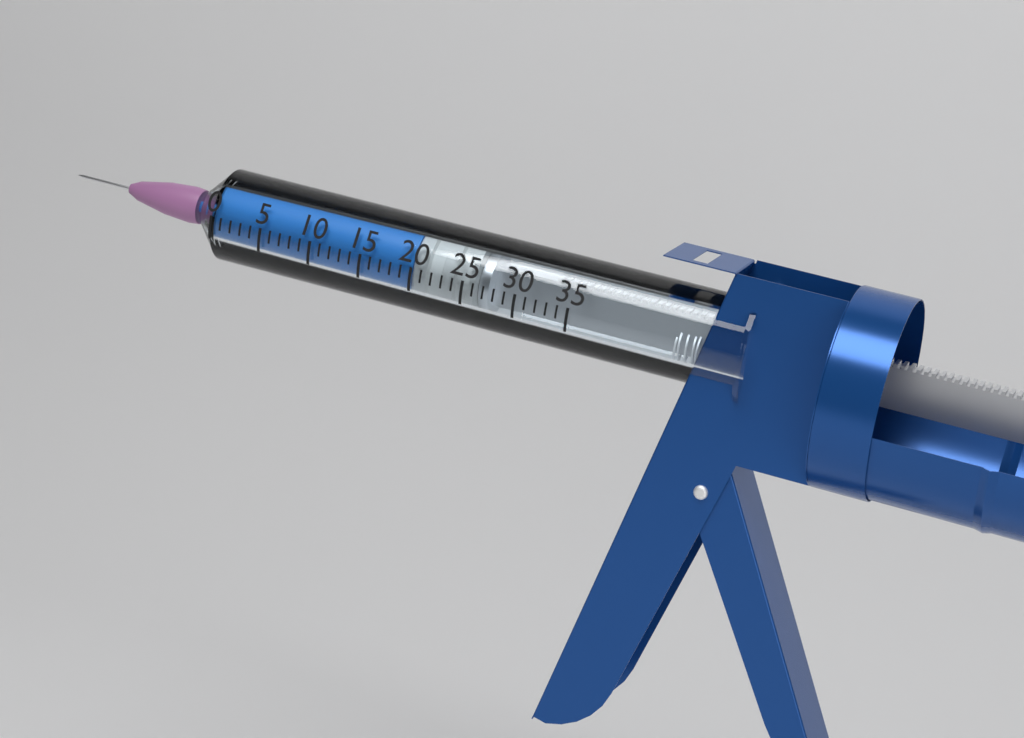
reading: 20 (no unit)
